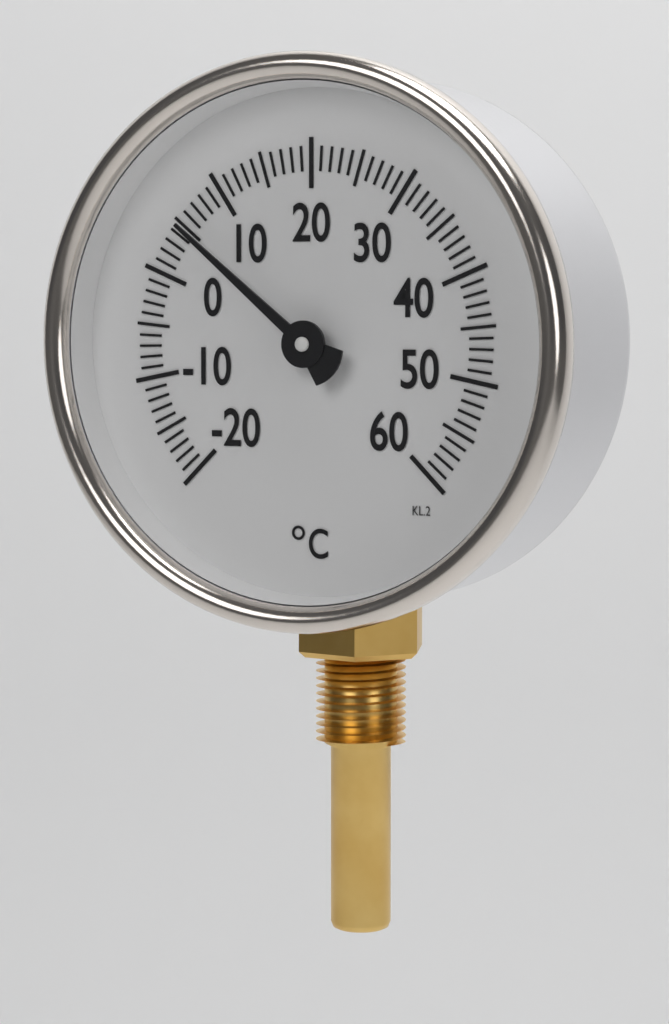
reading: 5 °C
